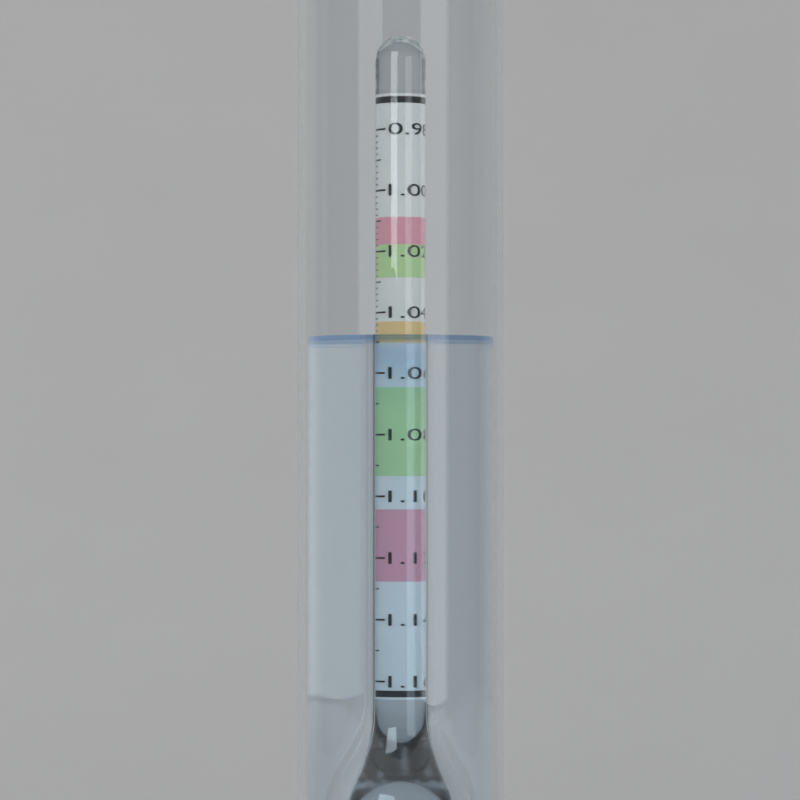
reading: 1.048 (no unit)
